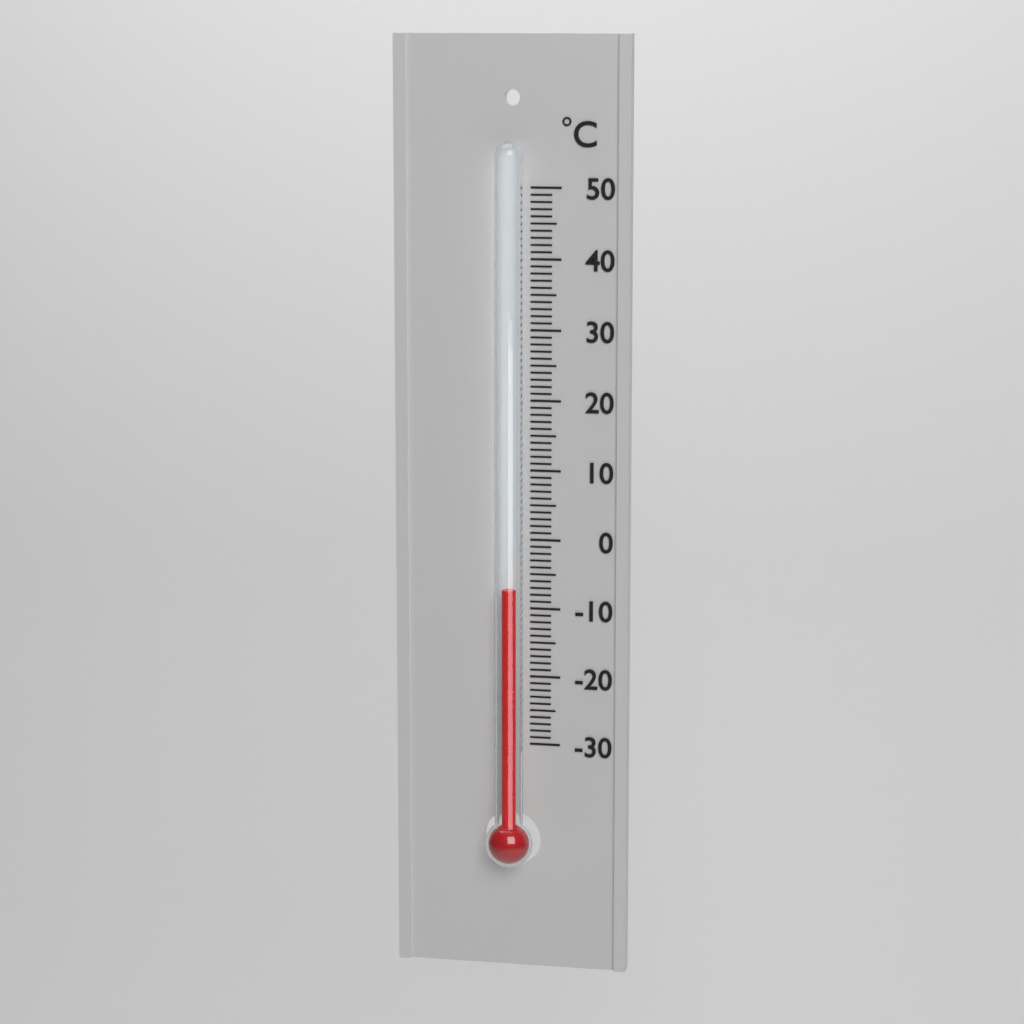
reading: -7 °C
